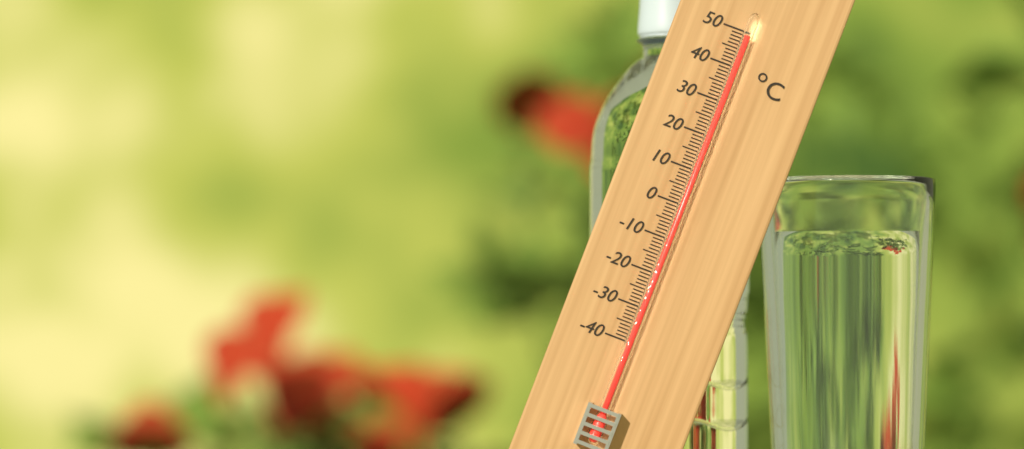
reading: 49 °C
